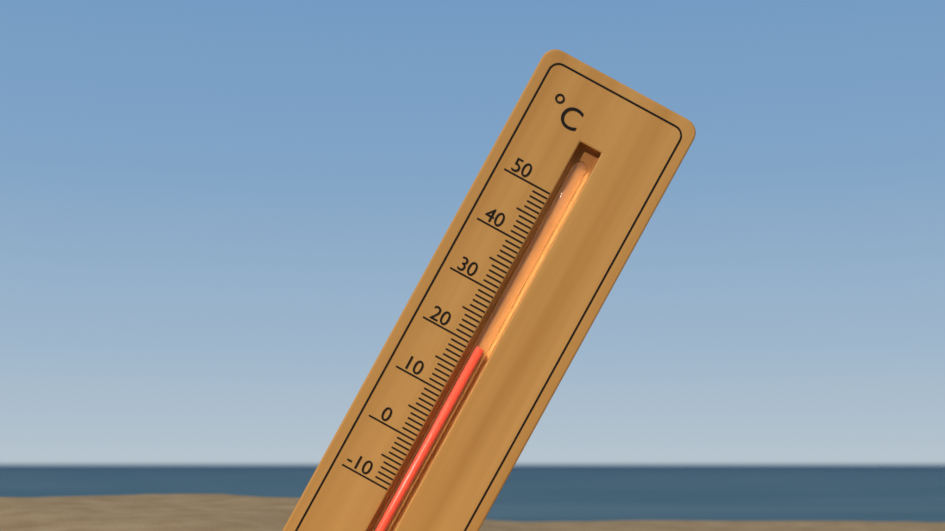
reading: 20 °C
